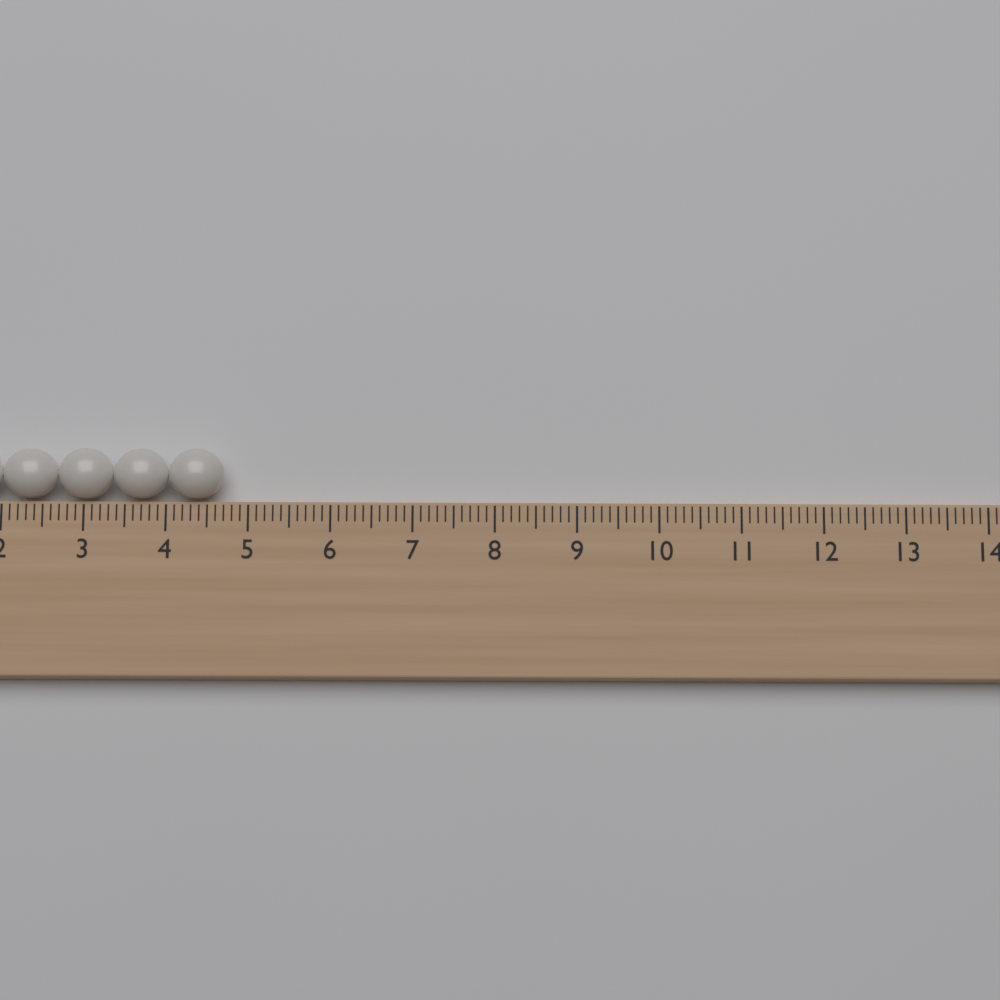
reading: 4.7 (no unit)
